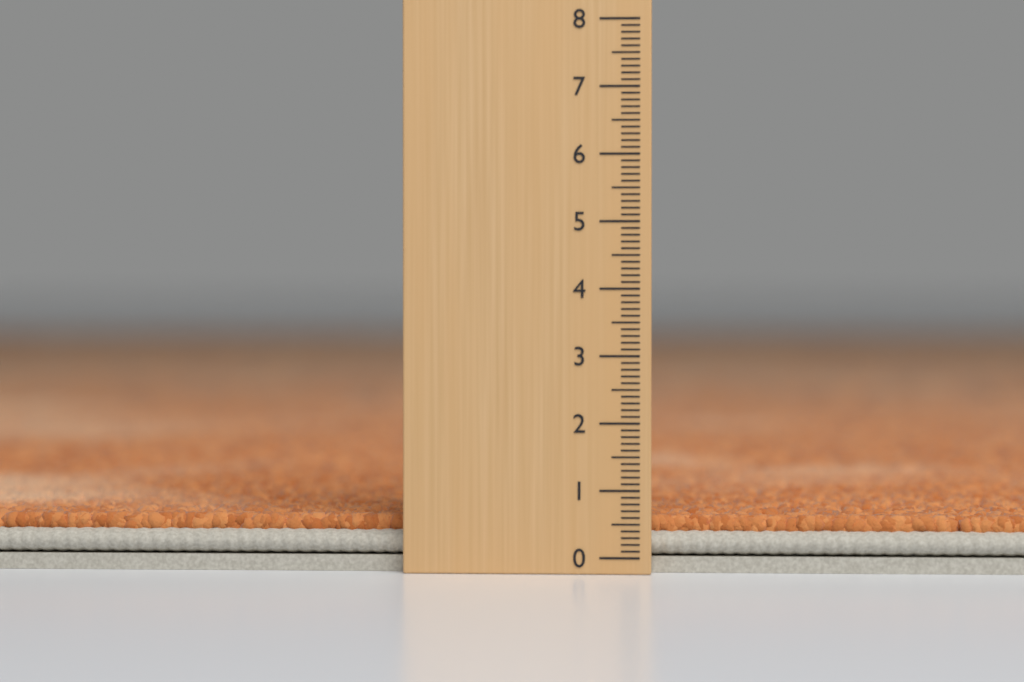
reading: 0.6 (no unit)
